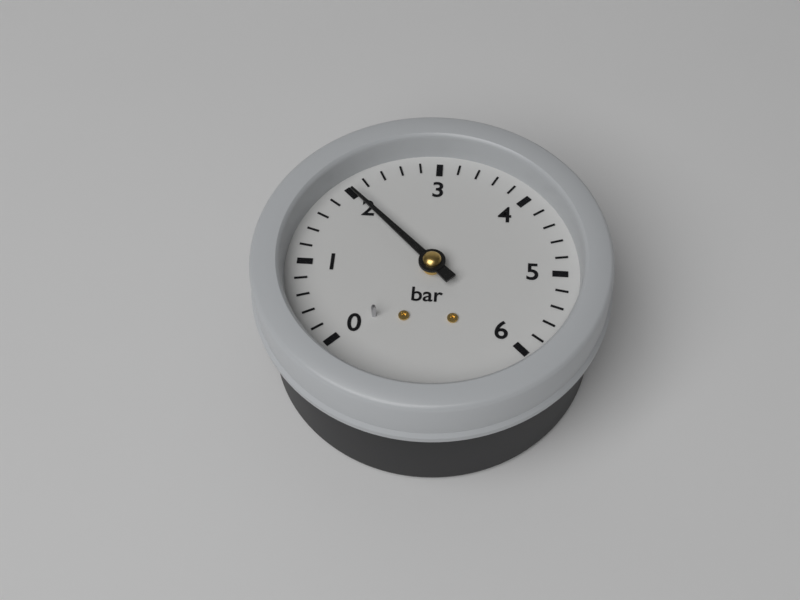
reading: 2.0 bar
